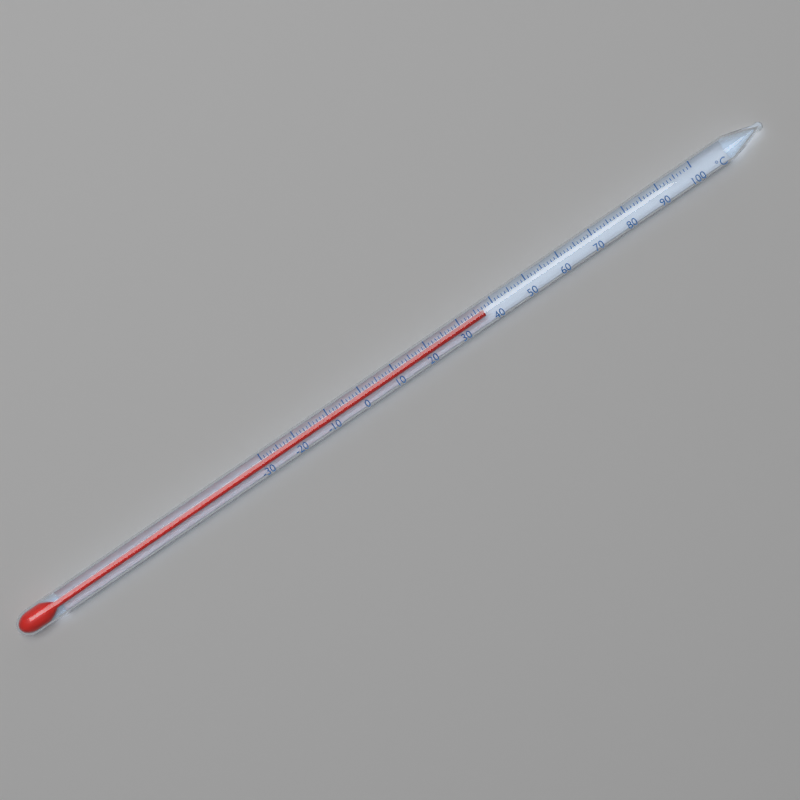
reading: 37 °C
